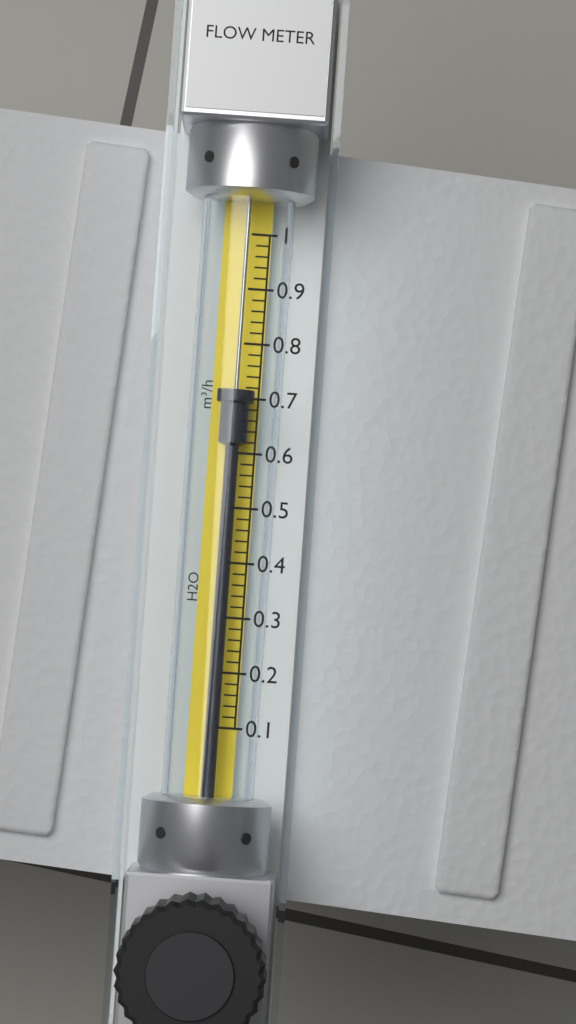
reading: 0.72 m³/h
